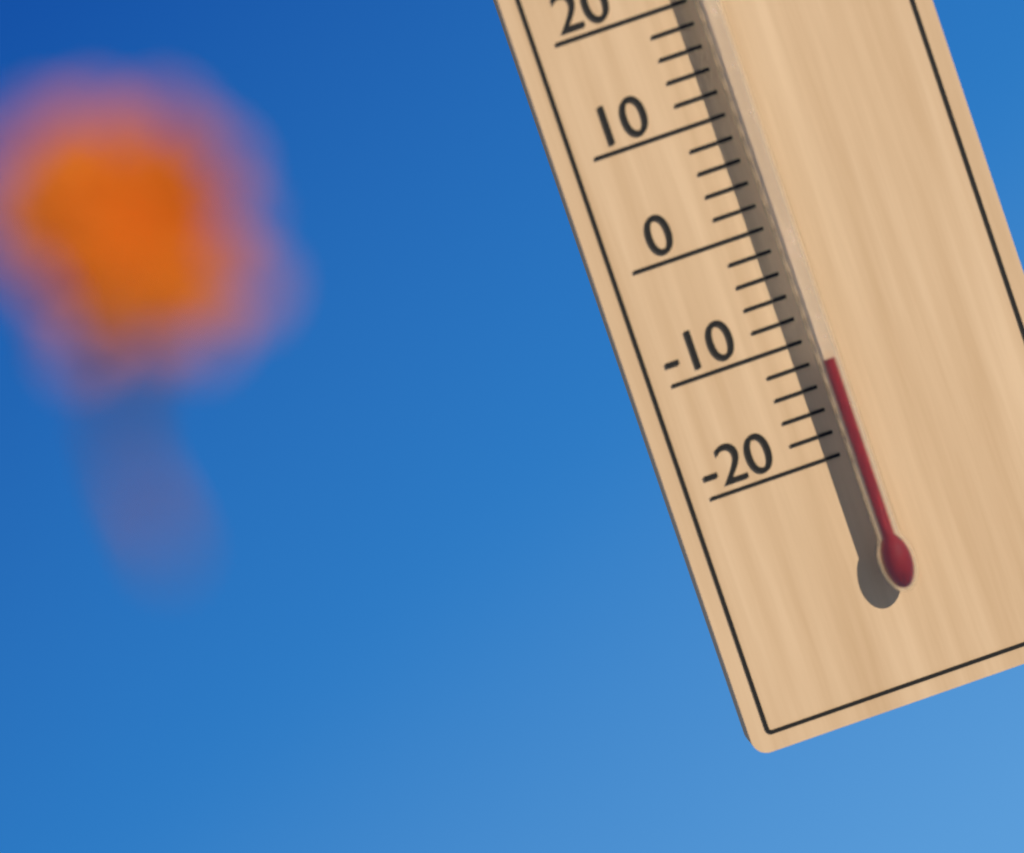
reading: -12 °C
